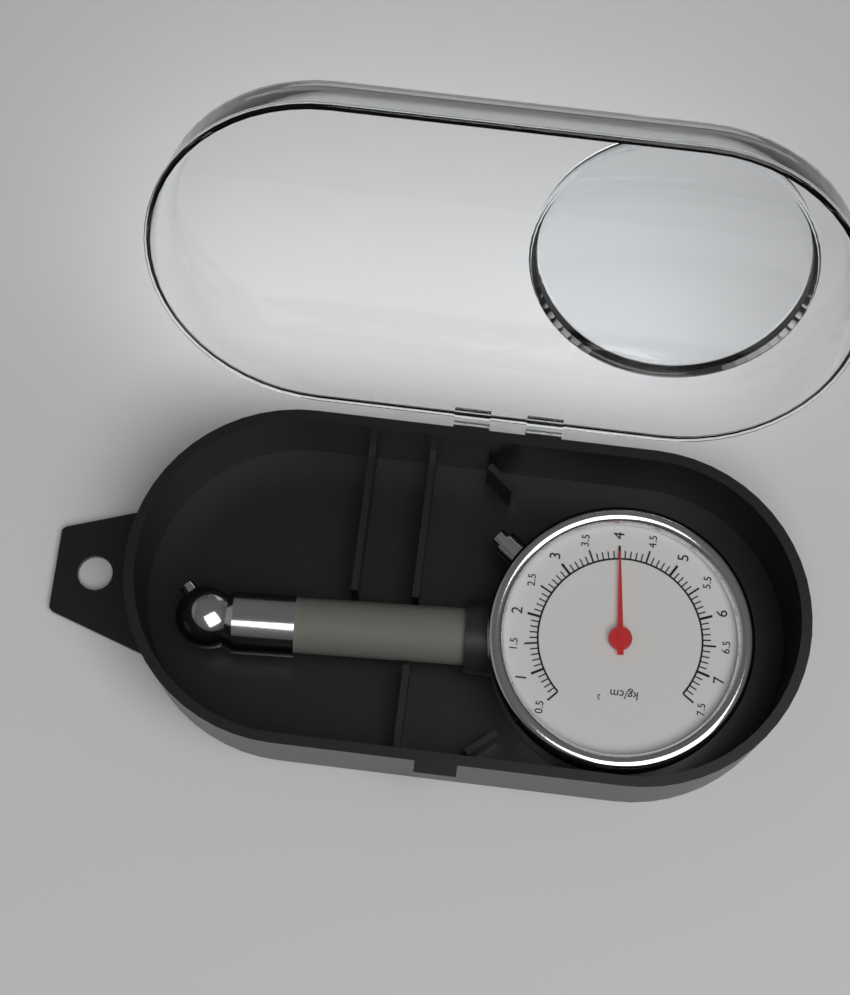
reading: 4.0 kg/cm²
